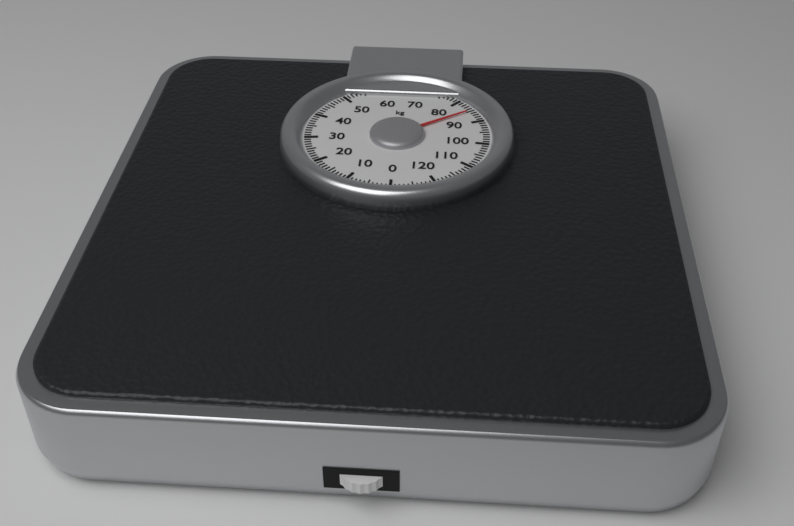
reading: 85 kg
